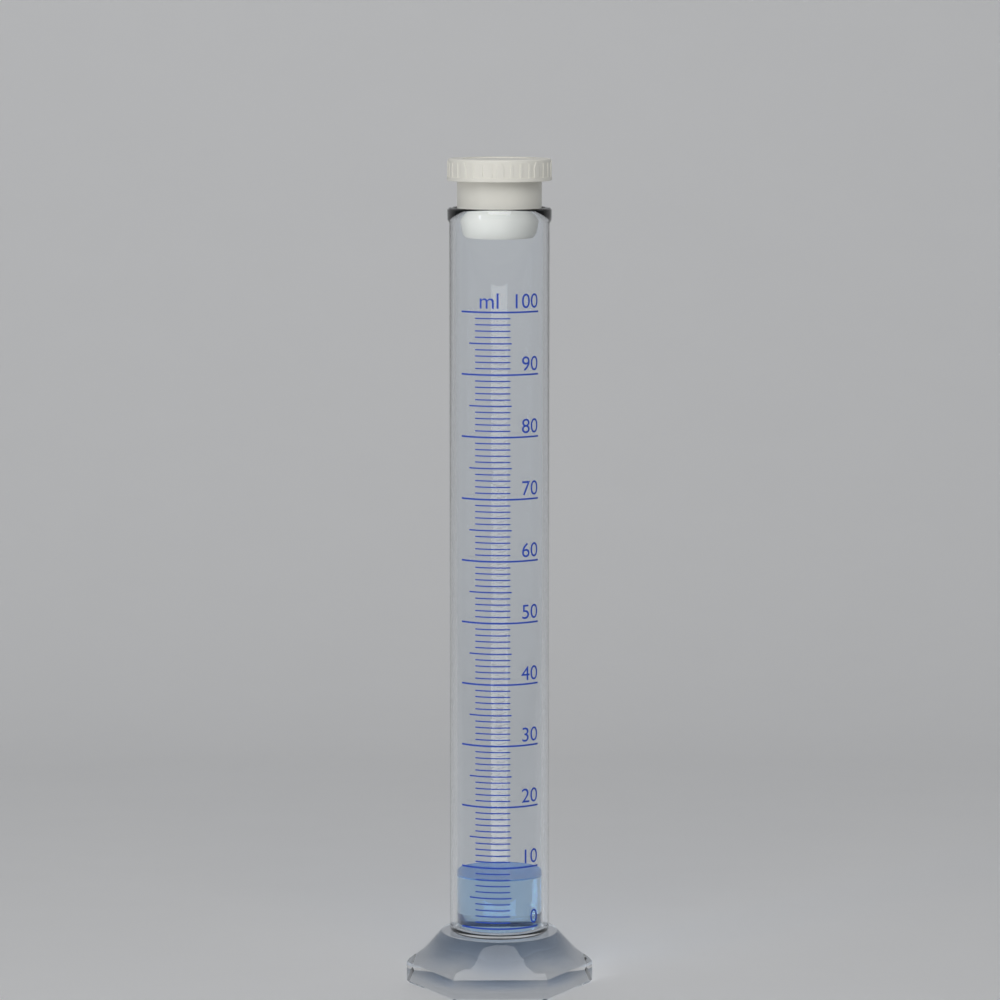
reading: 8 ml
